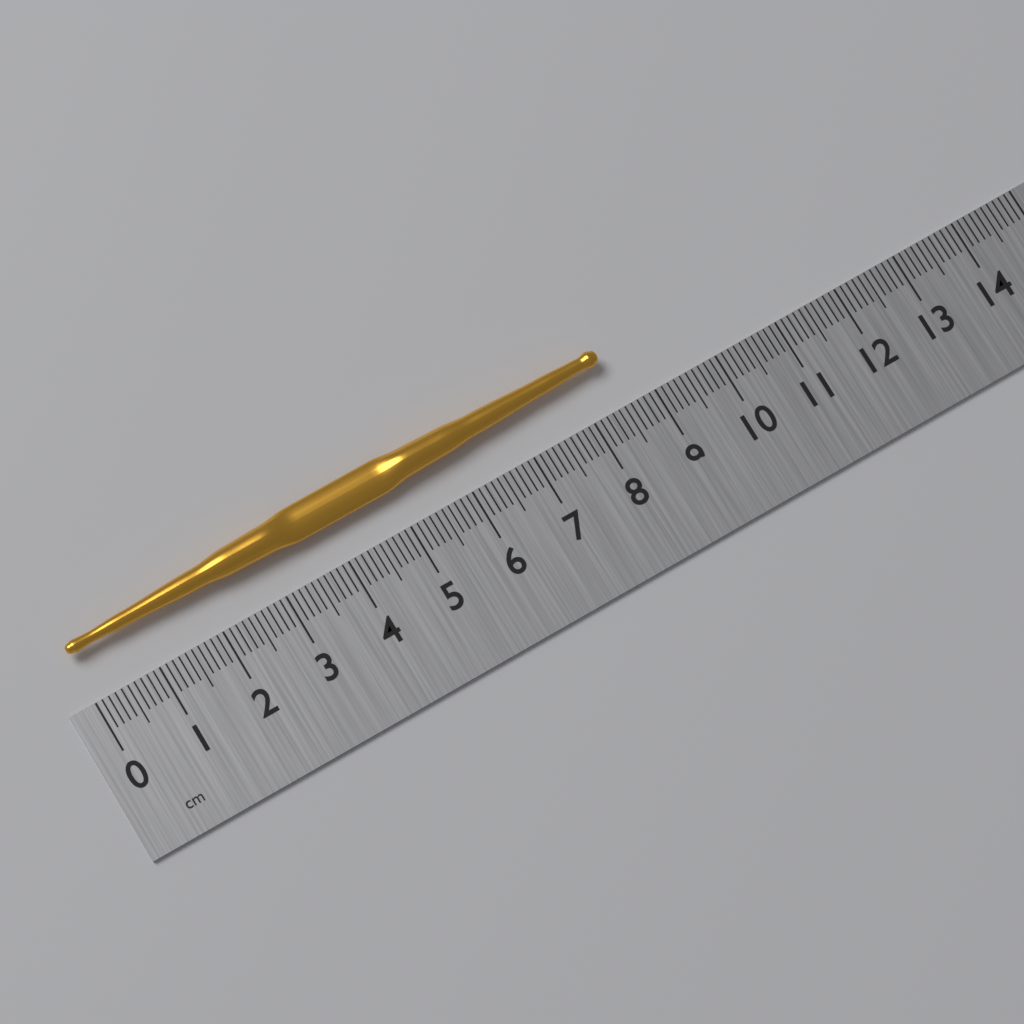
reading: 8.5 cm
